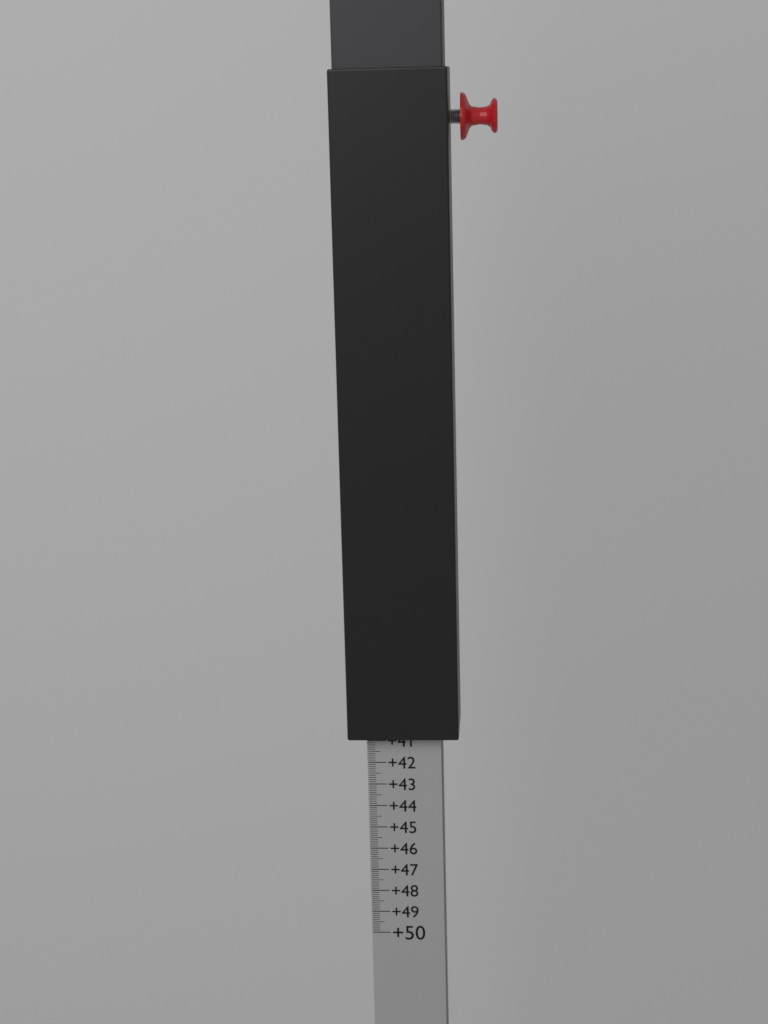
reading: 40.8 (no unit)
